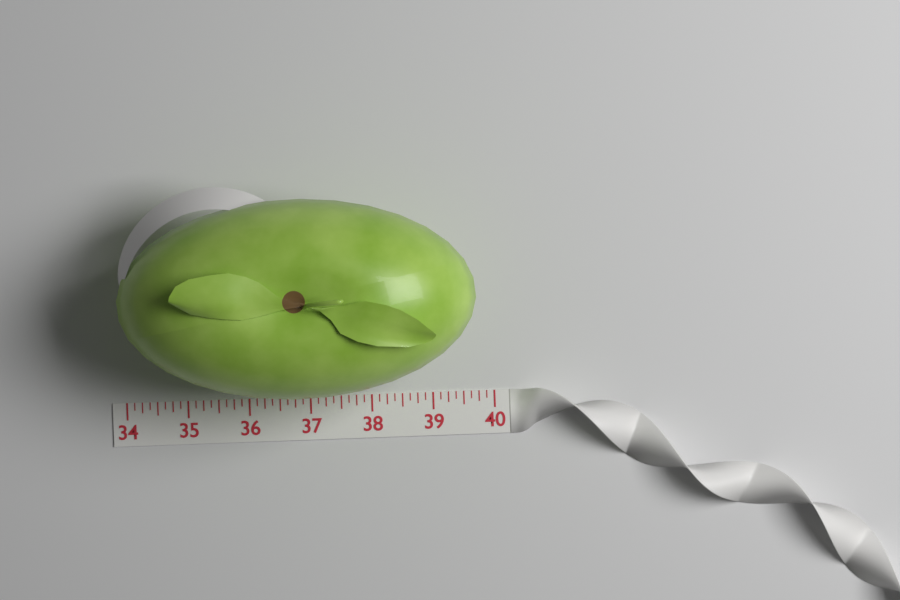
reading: 39.750 (no unit)
